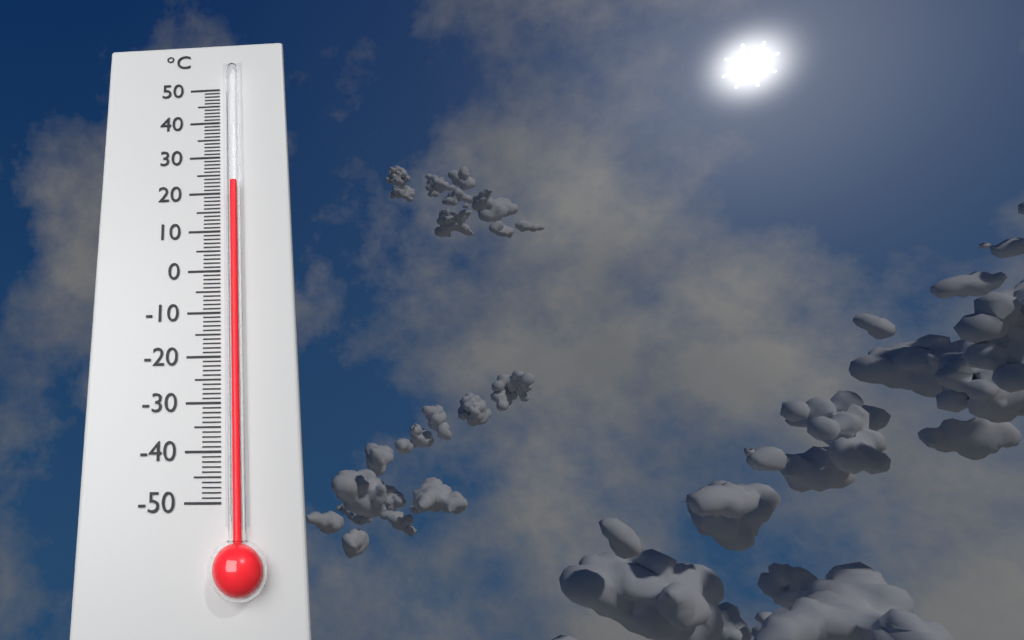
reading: 22 °C
